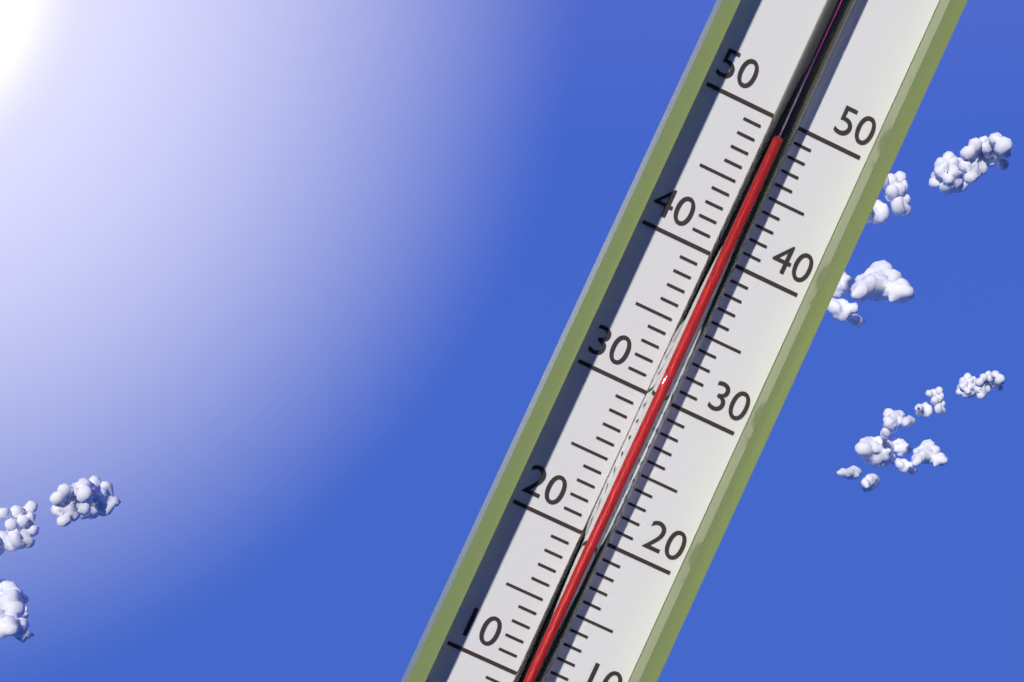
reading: 48 °C
